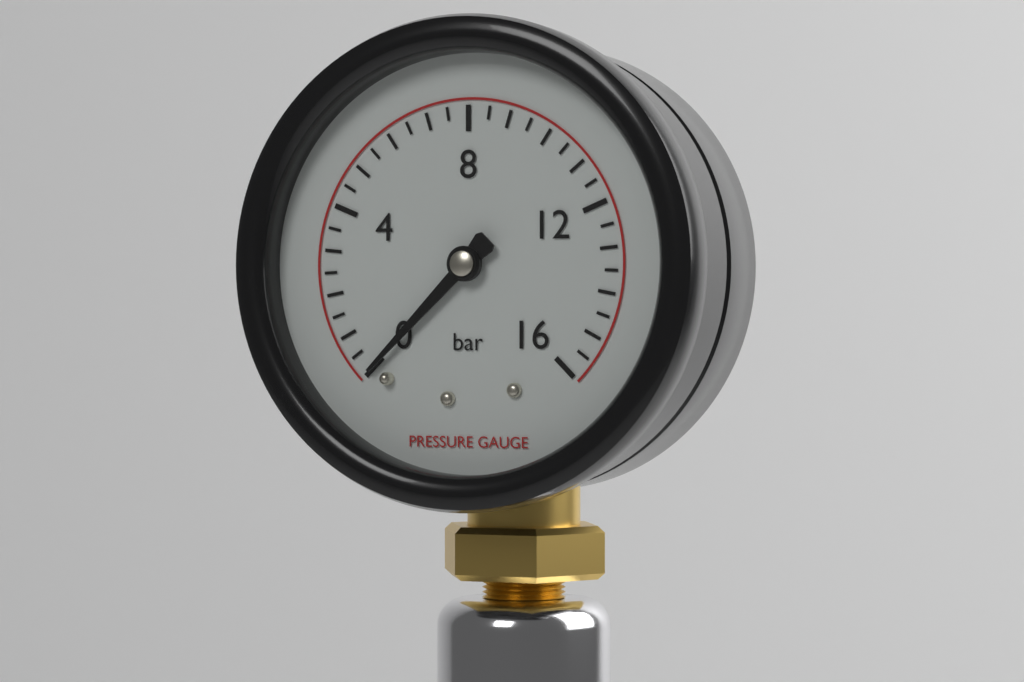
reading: 0.0 bar
